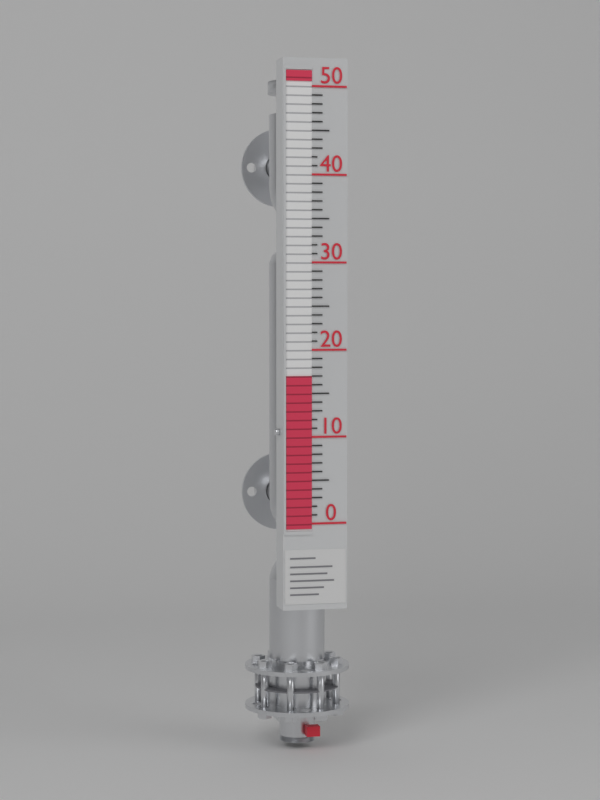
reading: 17 (no unit)
